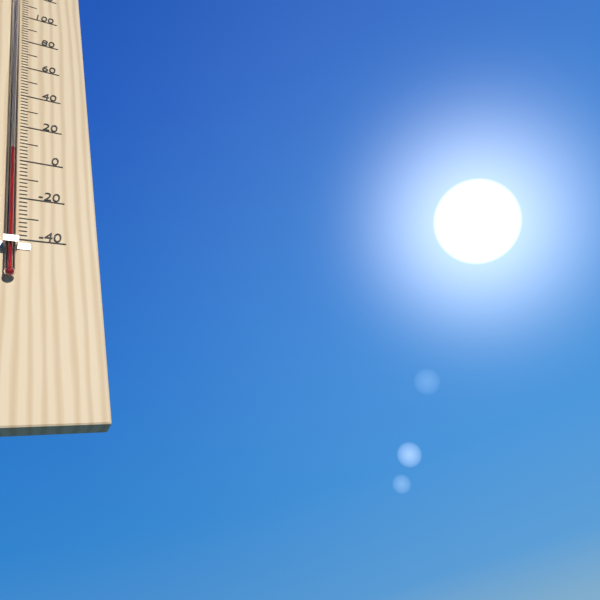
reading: 4 °F
